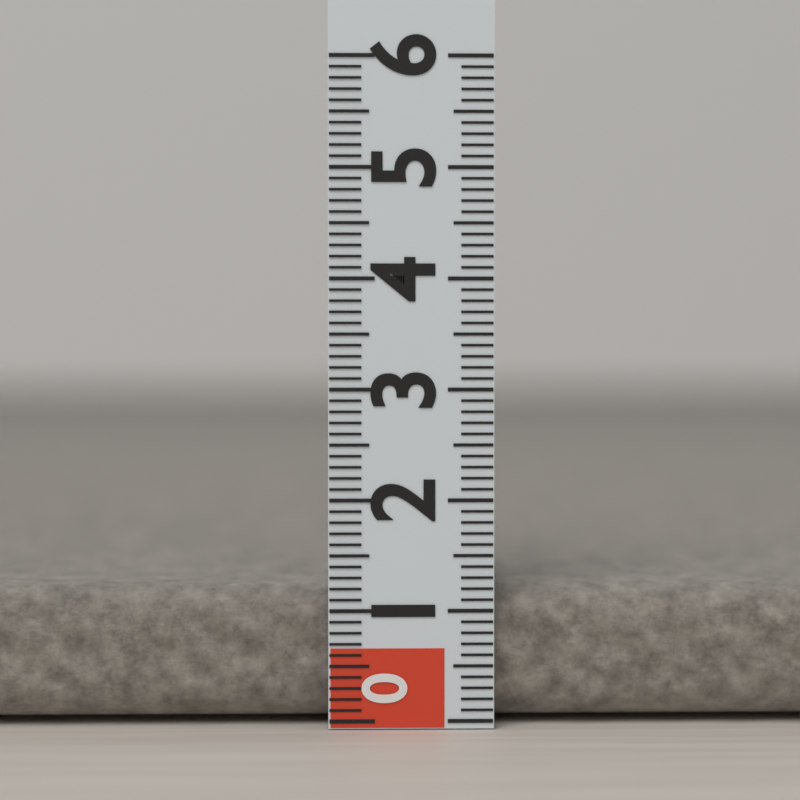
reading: 1.2 (no unit)
